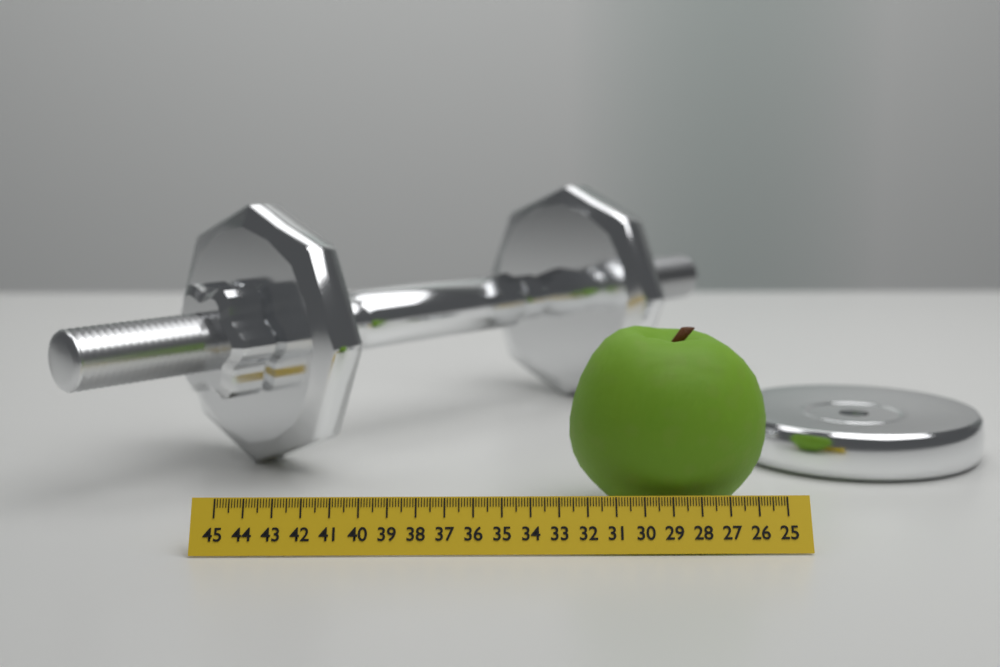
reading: 32.4 (no unit)
